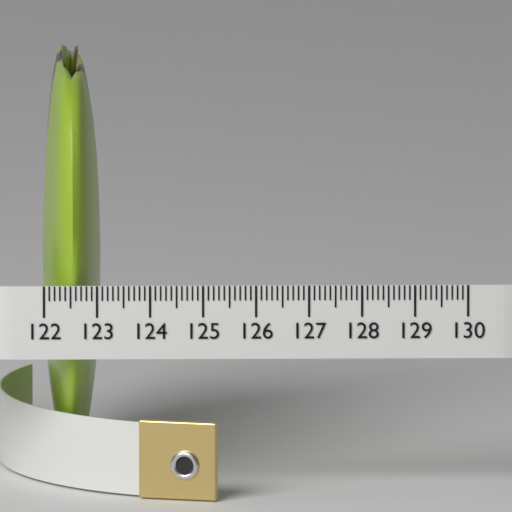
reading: 123.1 (no unit)
